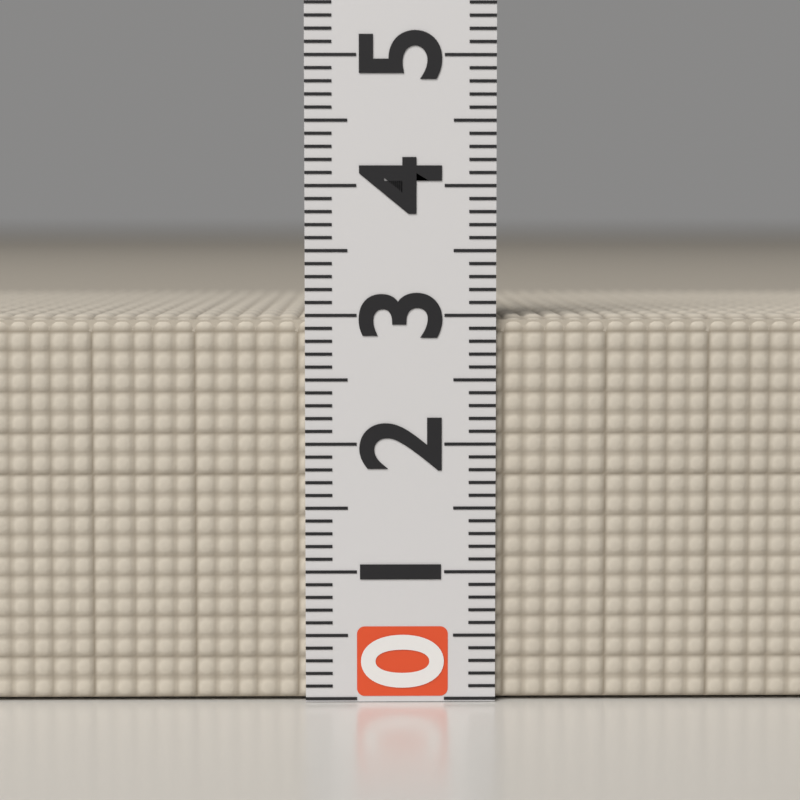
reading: 3.0 (no unit)
